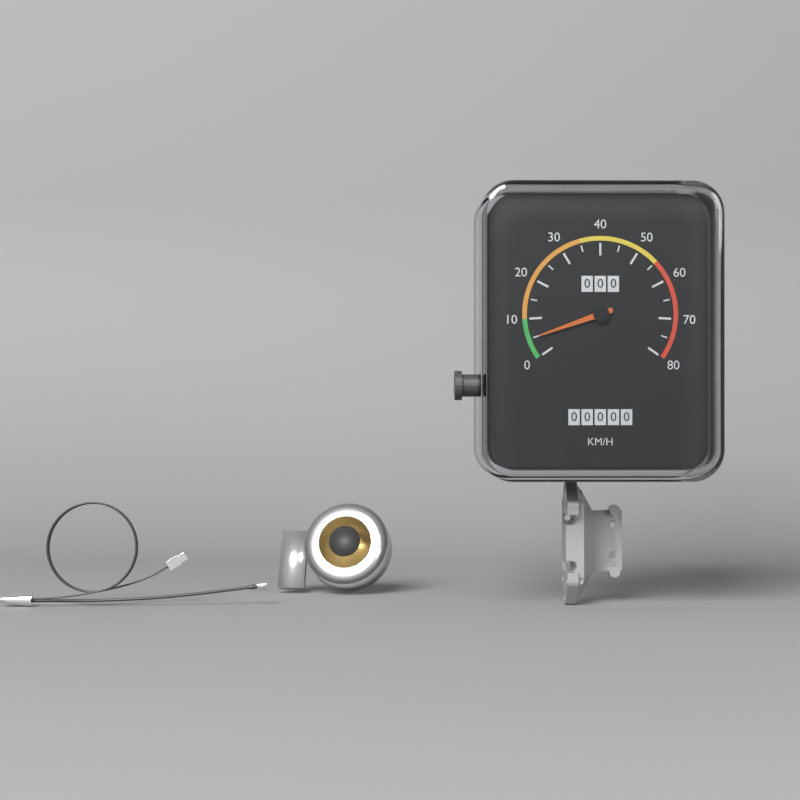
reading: 5 km/h
